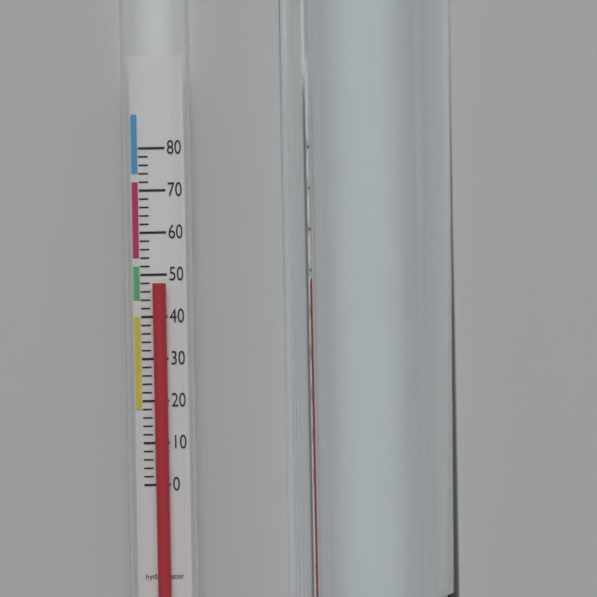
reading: 48 (no unit)
